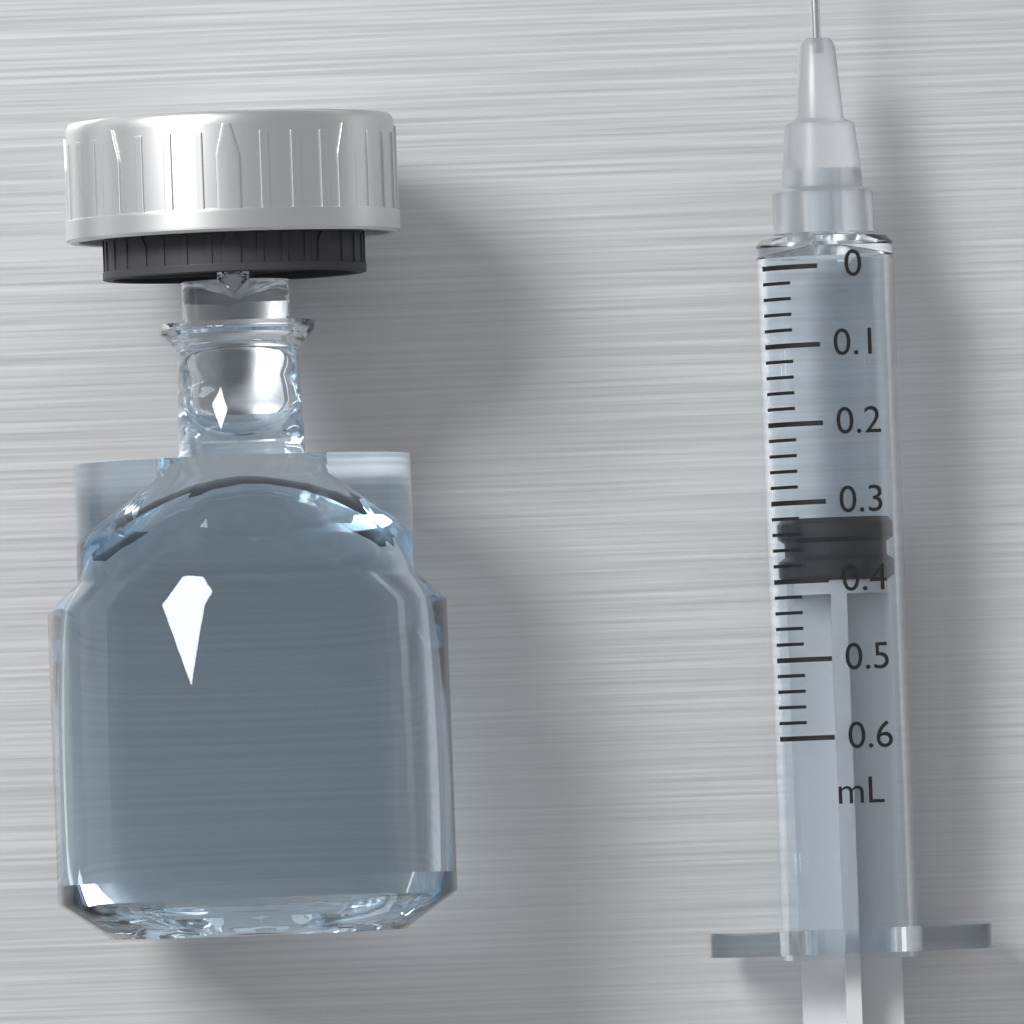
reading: 0.32 mL
